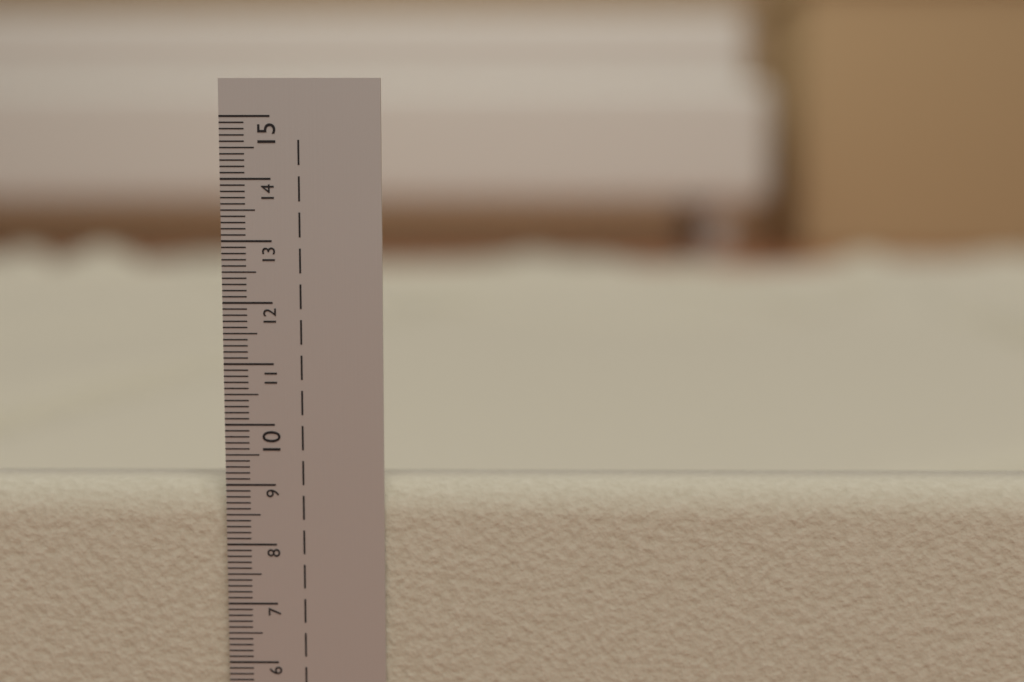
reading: 9.0 cm
